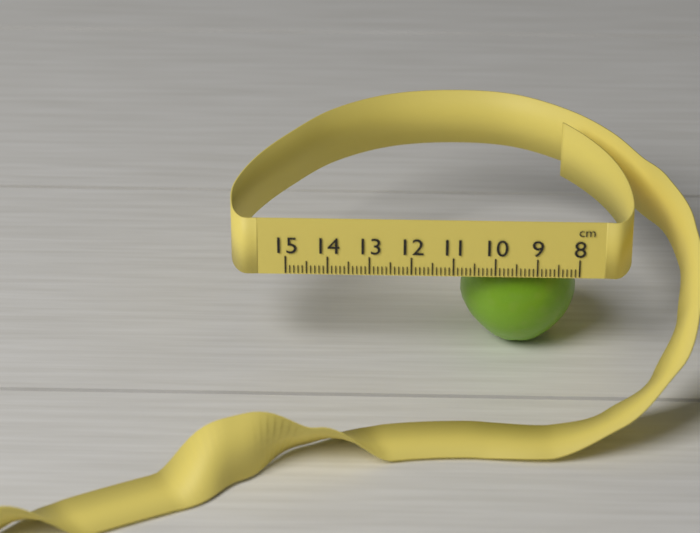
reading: 10.8 cm
